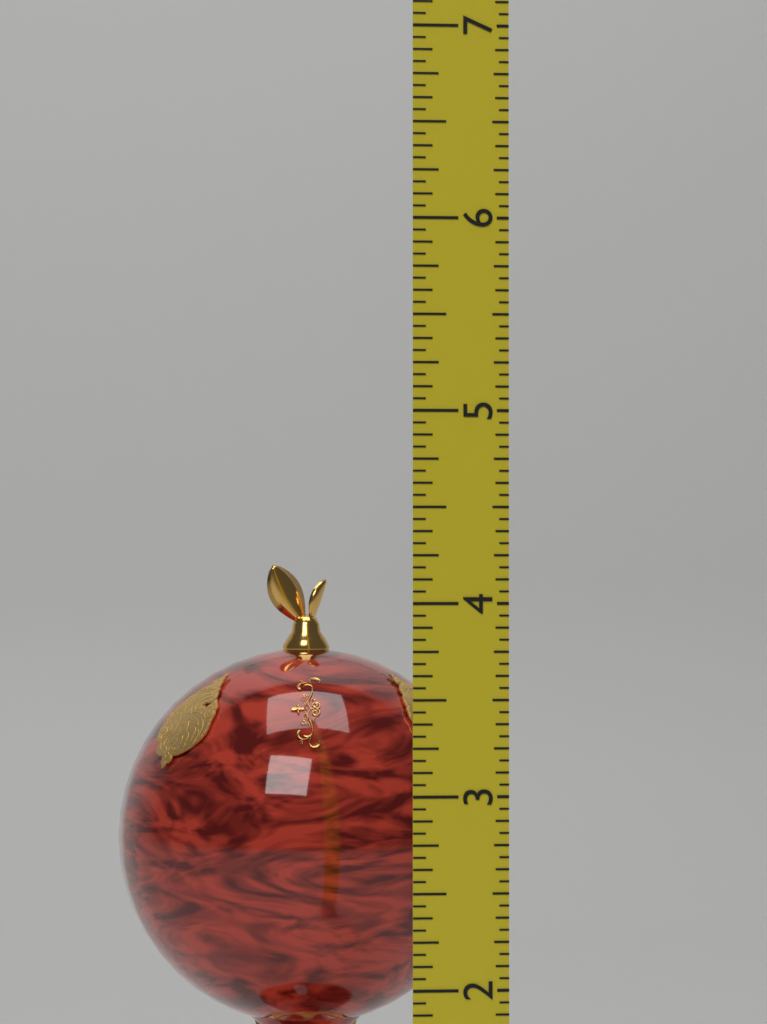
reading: 4.1875 (no unit)
